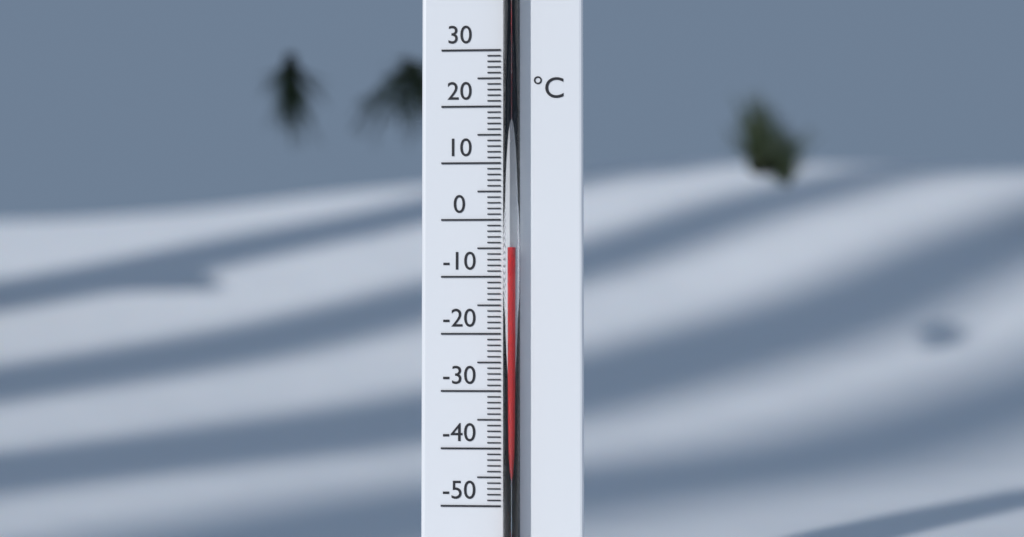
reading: -5 °C
